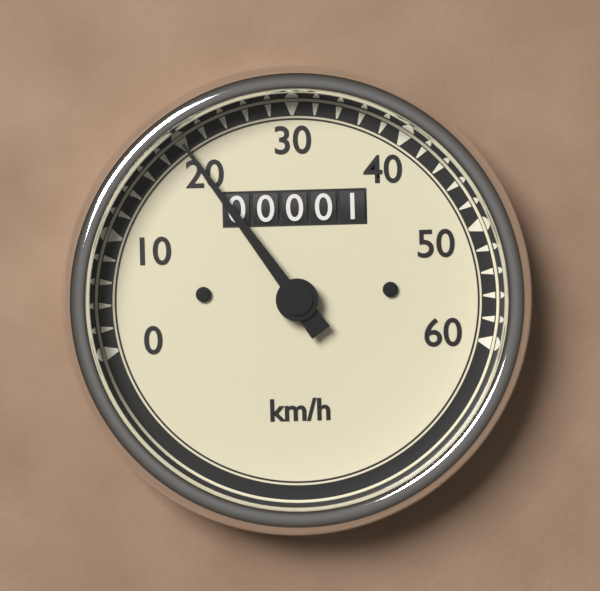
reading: 20 km/h
